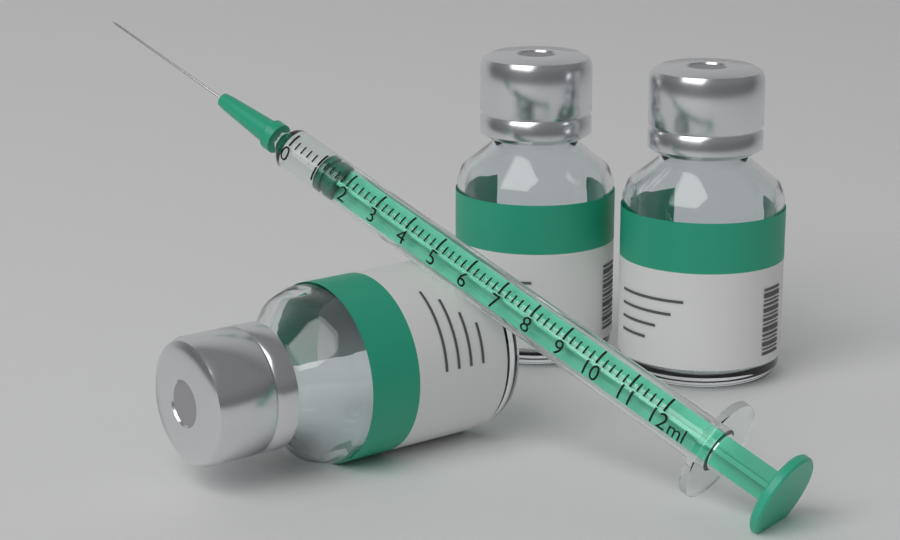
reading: 1.0 ml
